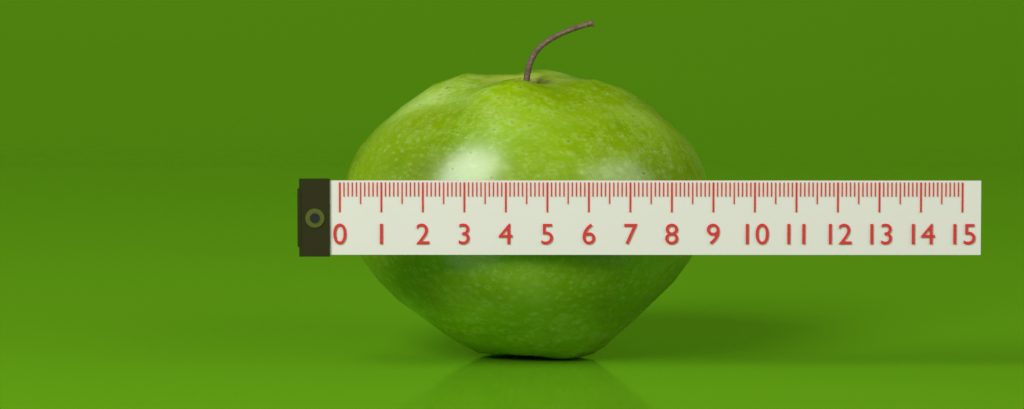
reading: 9.0 (no unit)
